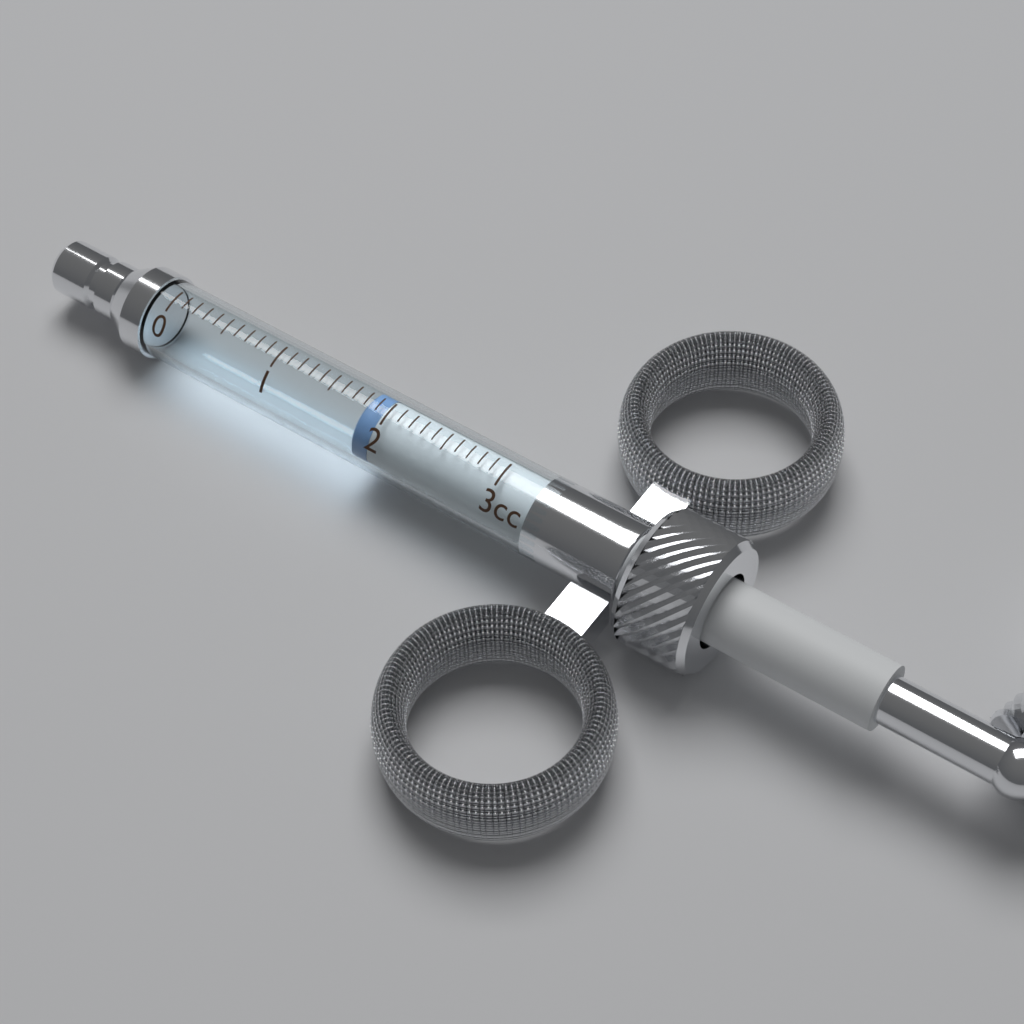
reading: 1.8 cc
